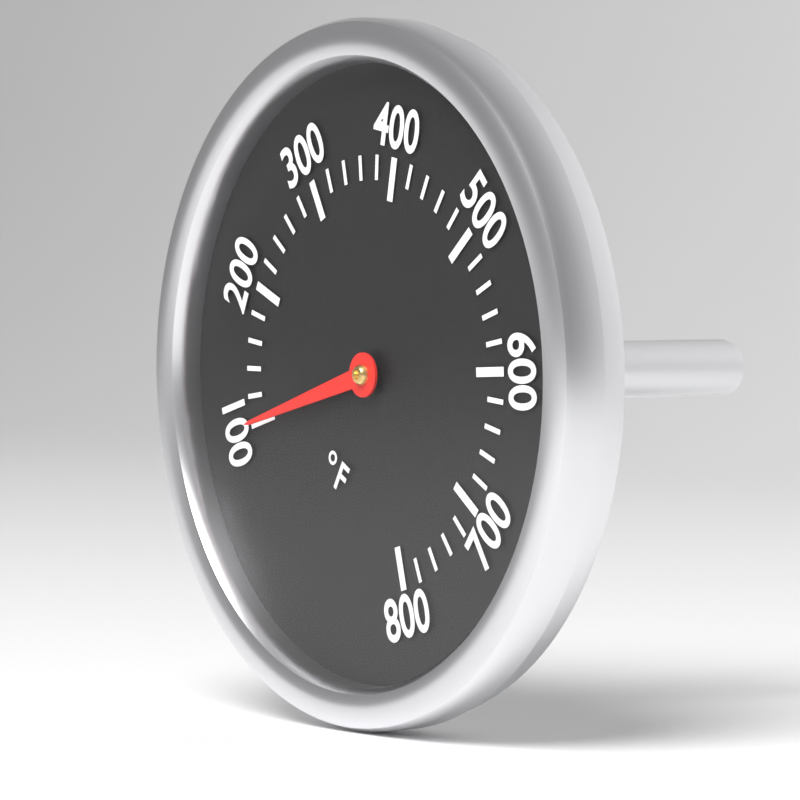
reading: 100 °F
